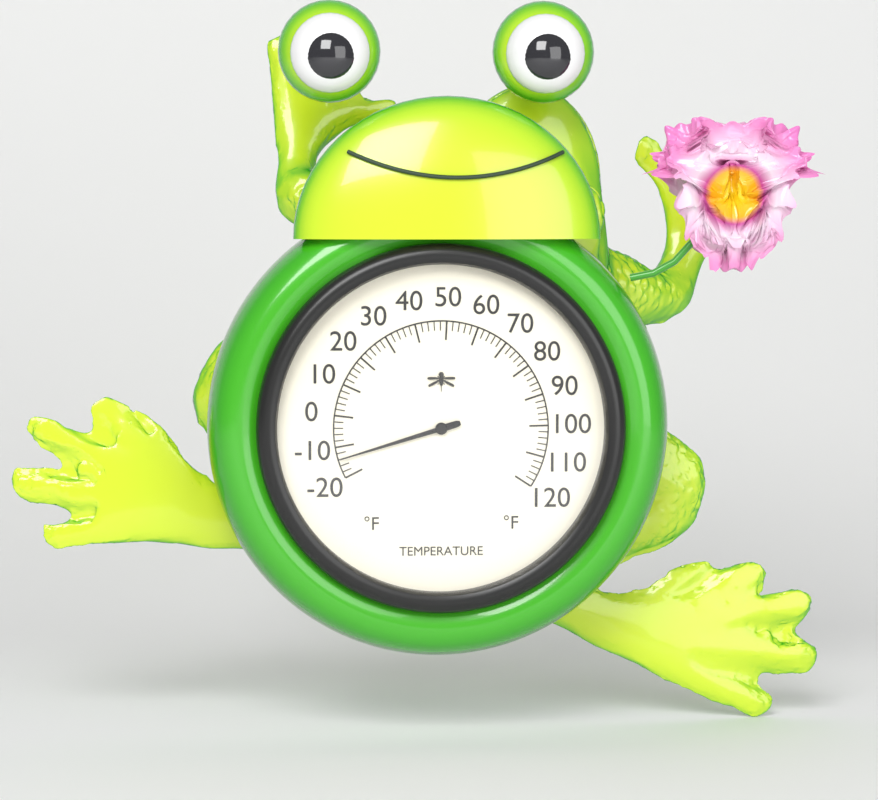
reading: -14 °F
